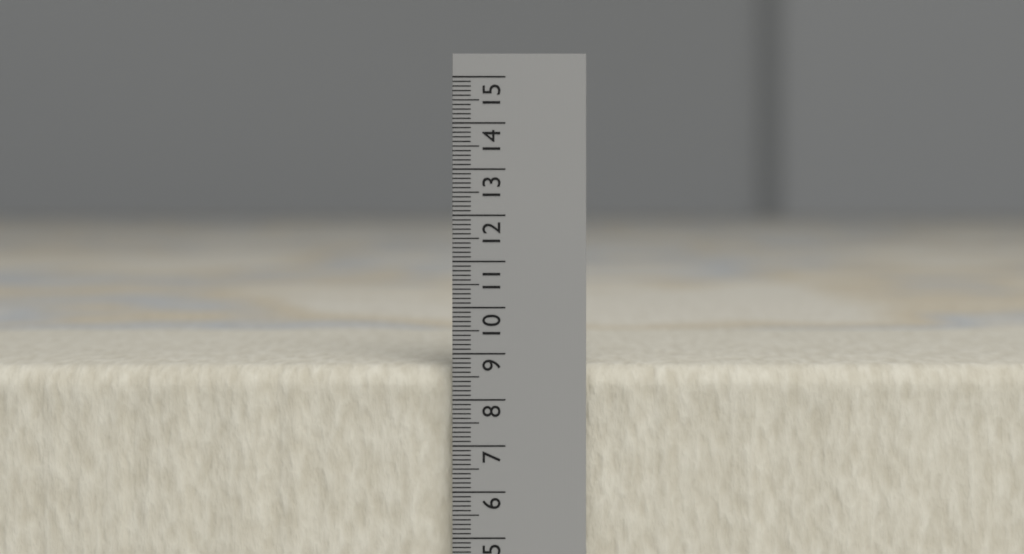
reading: 8.7 (no unit)
